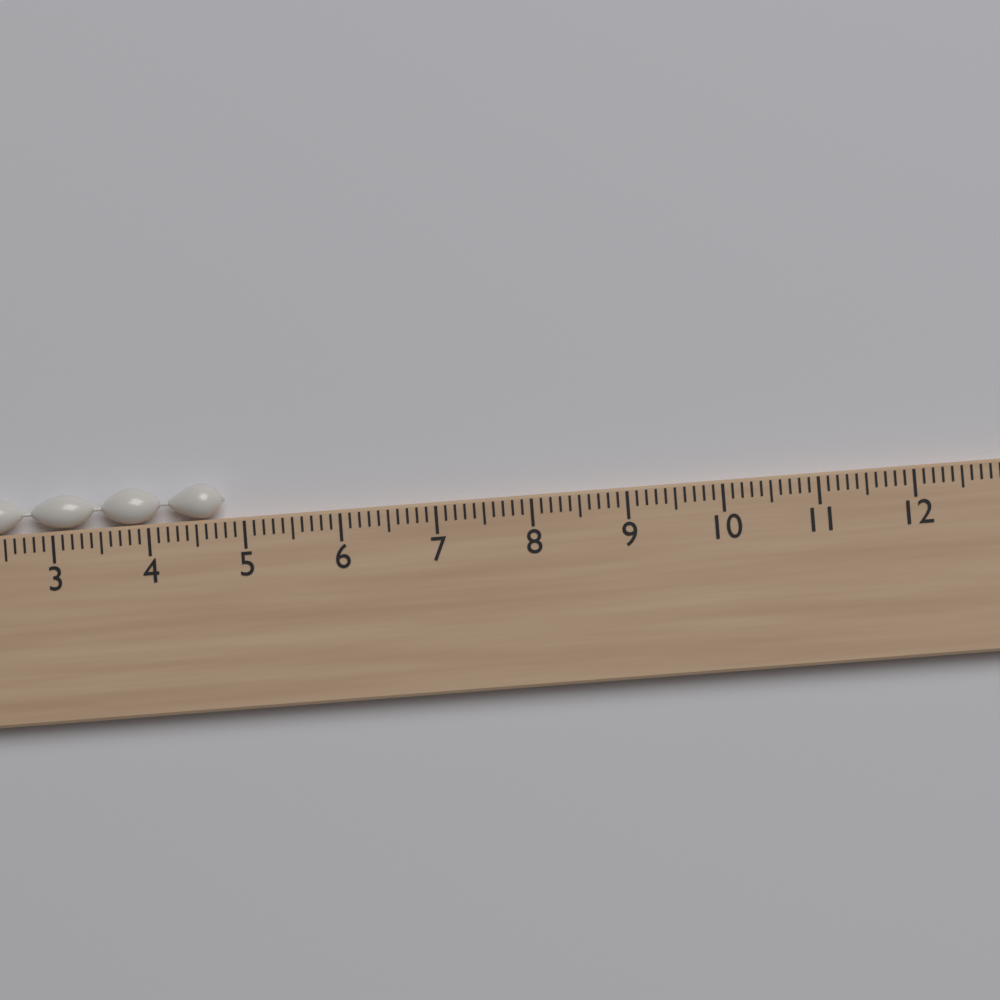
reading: 4.8 cm
